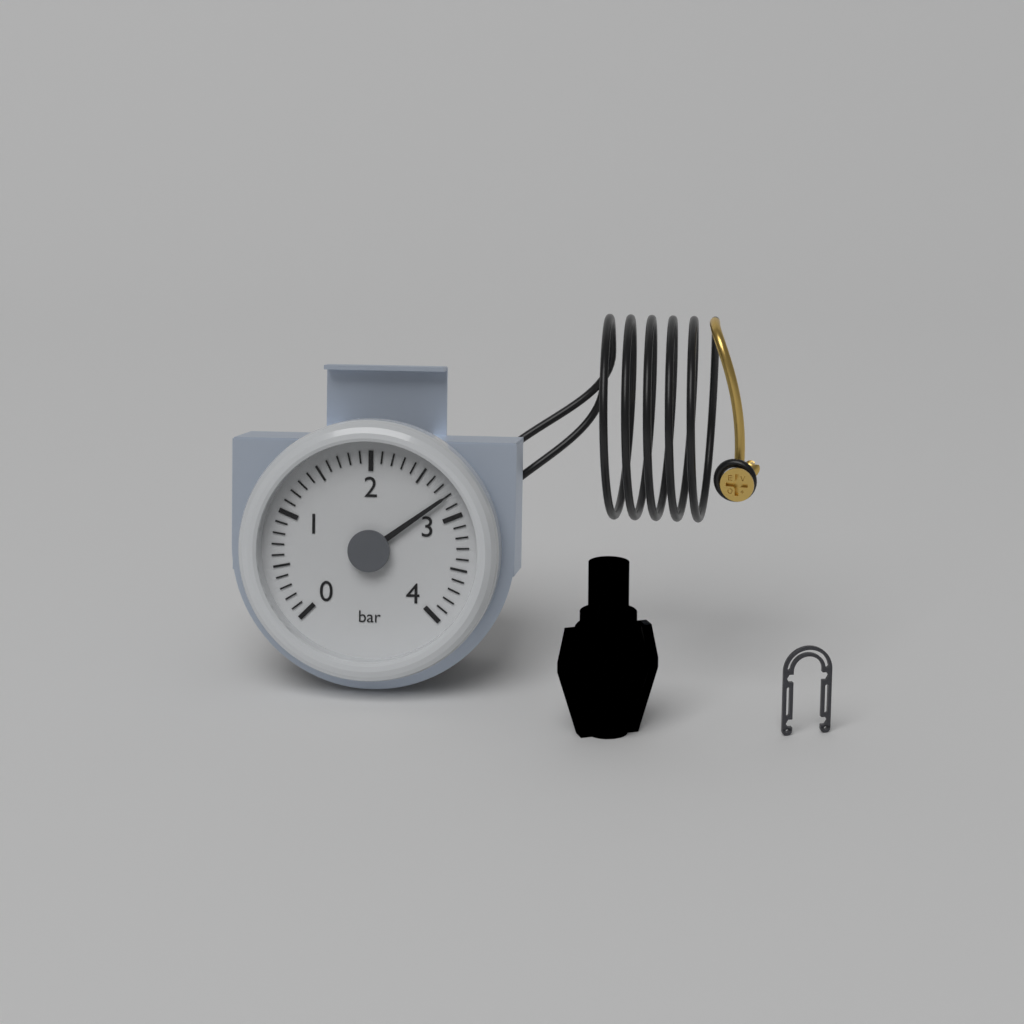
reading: 2.8 bar
